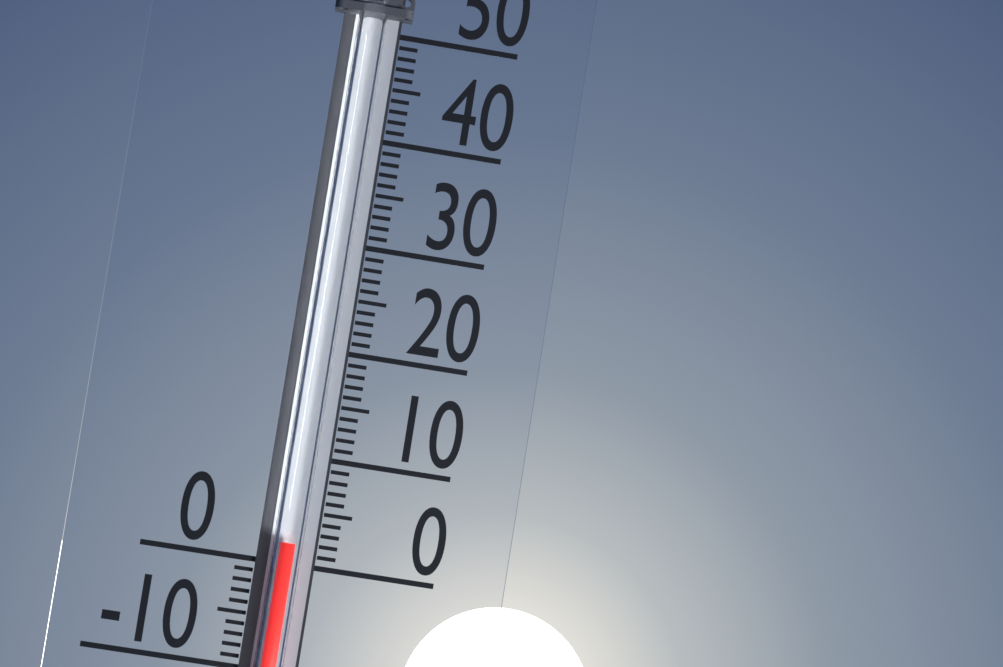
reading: 2 (no unit)
